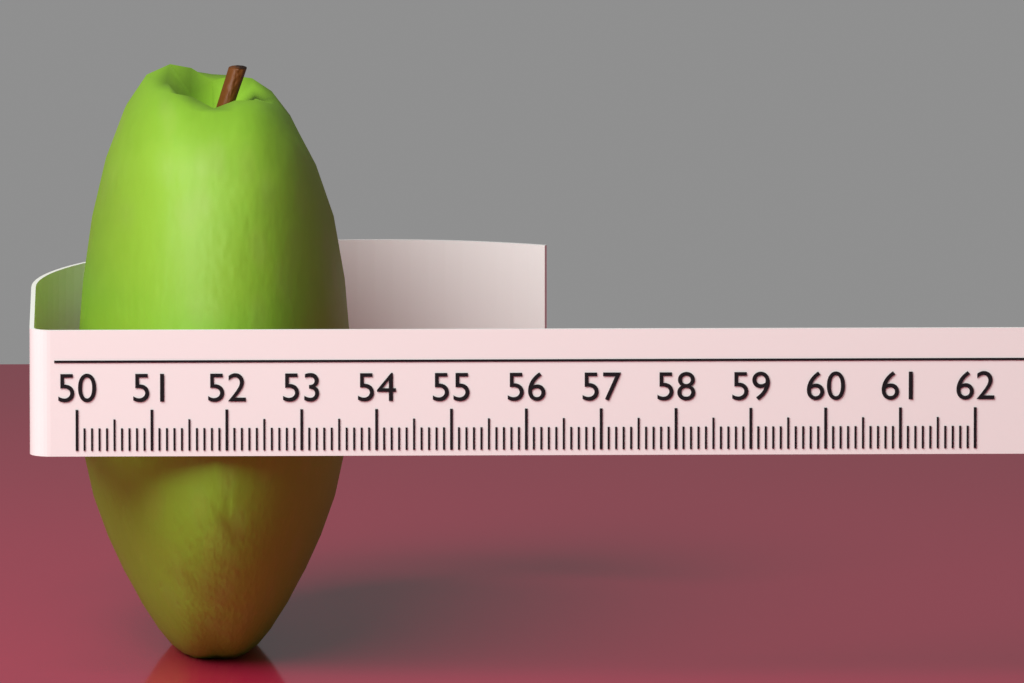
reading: 53.7 (no unit)
